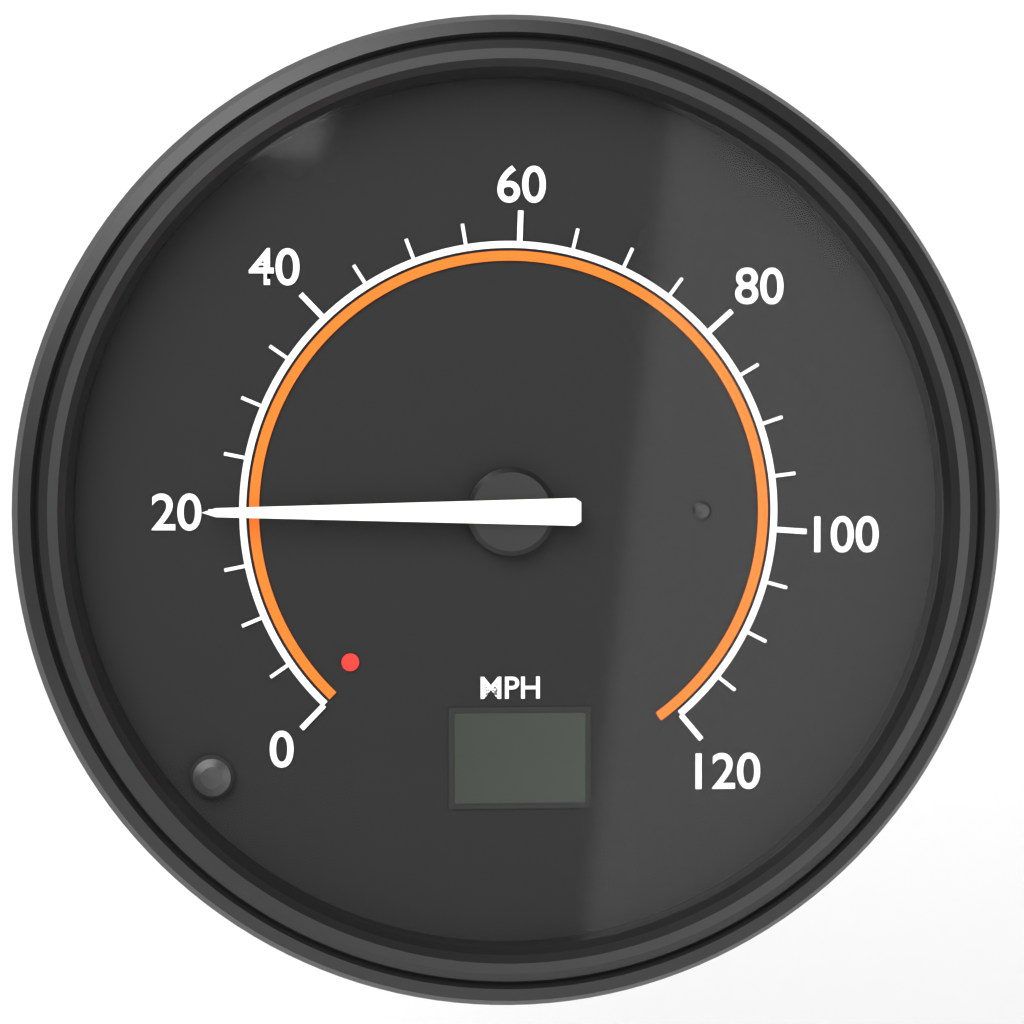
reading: 20 MPH
